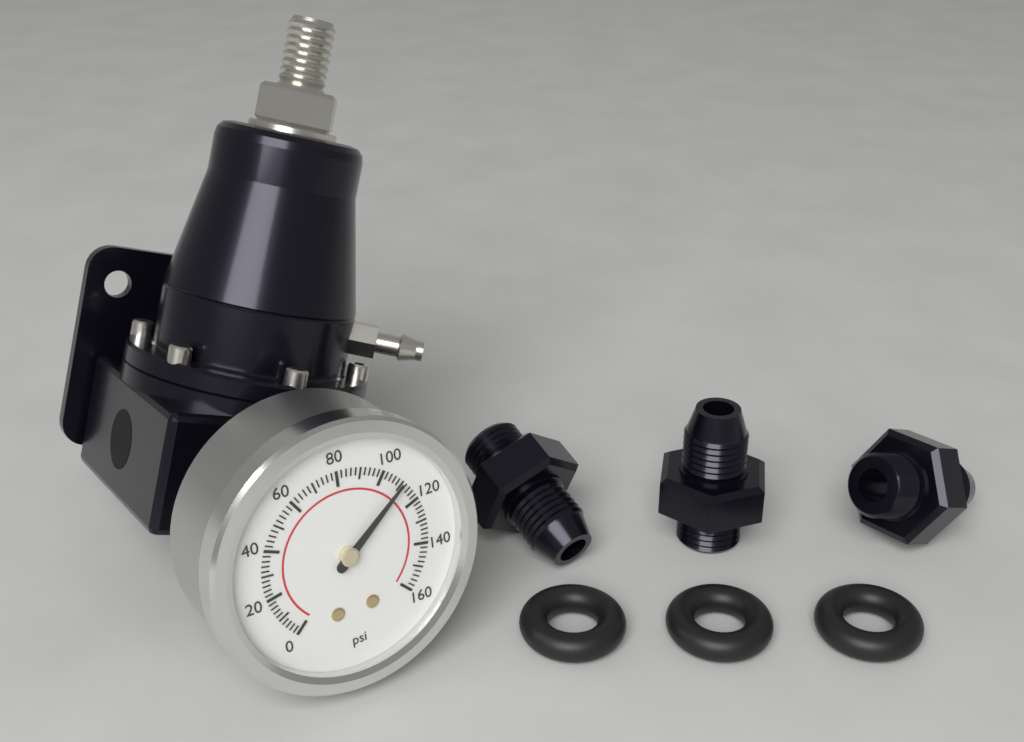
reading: 110 psi
